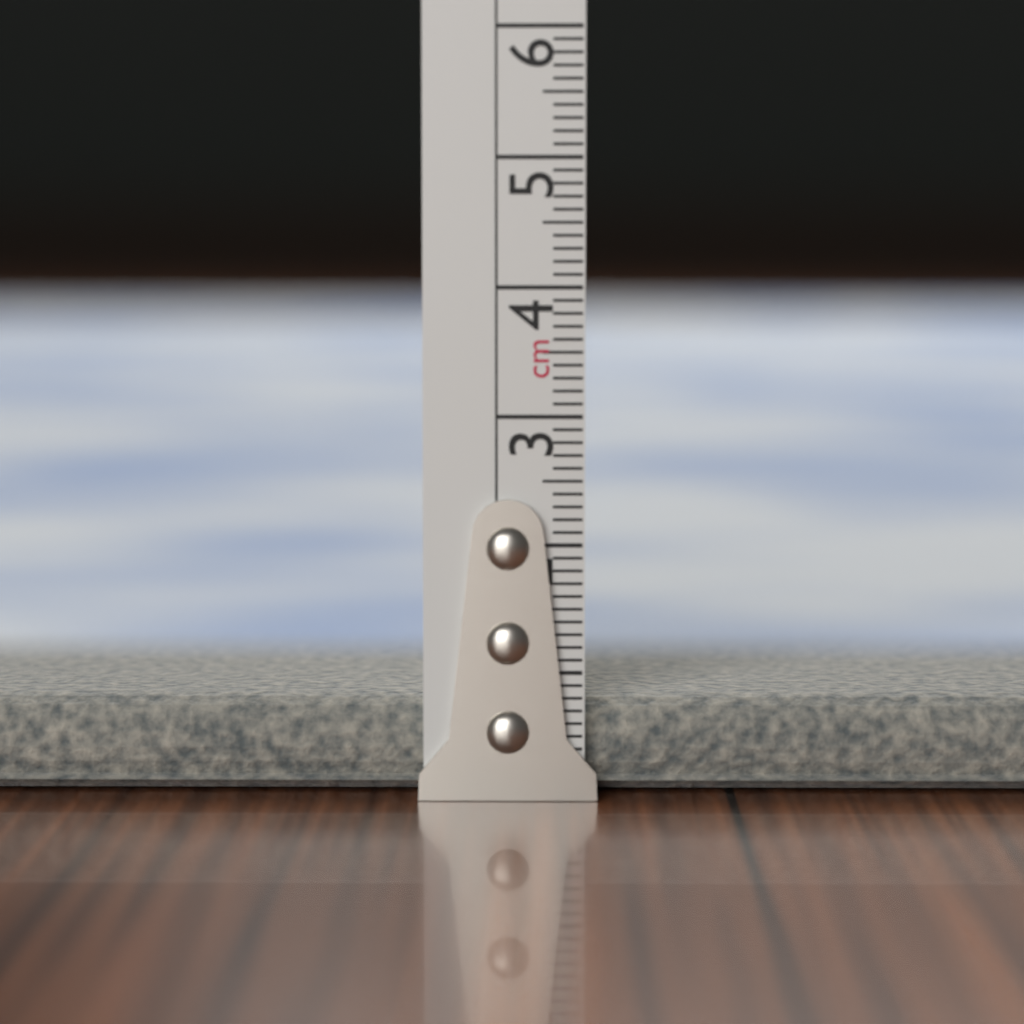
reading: 0.8 cm
